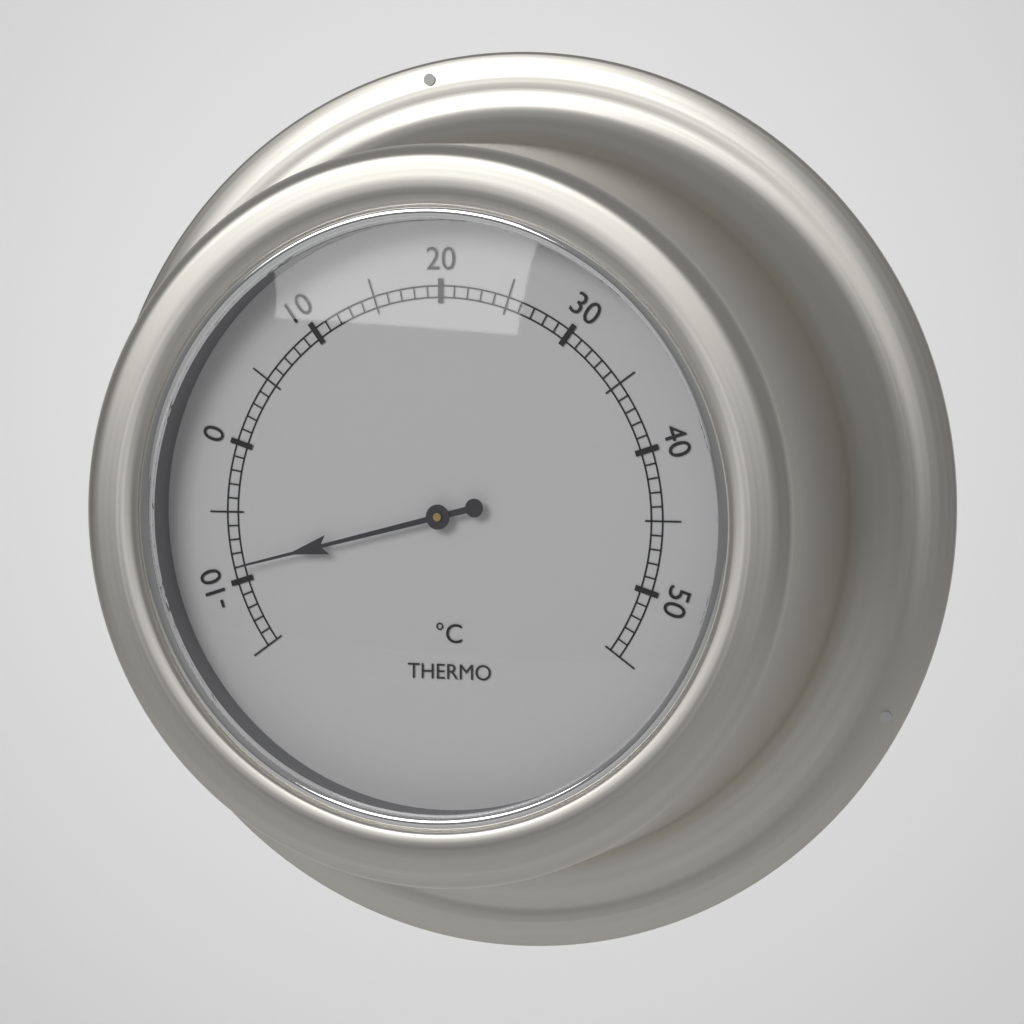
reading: -9 °C
